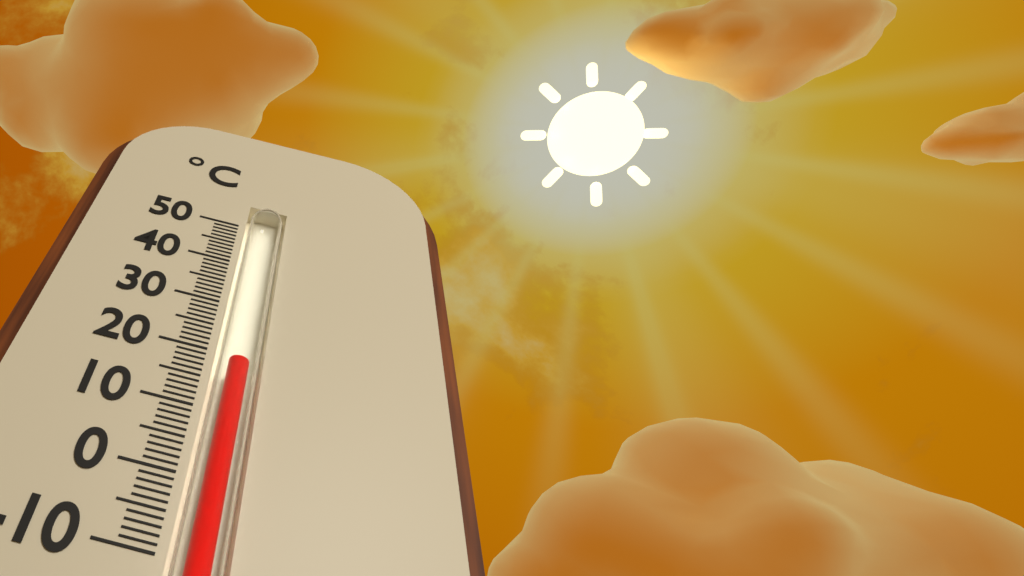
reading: 19 °C
